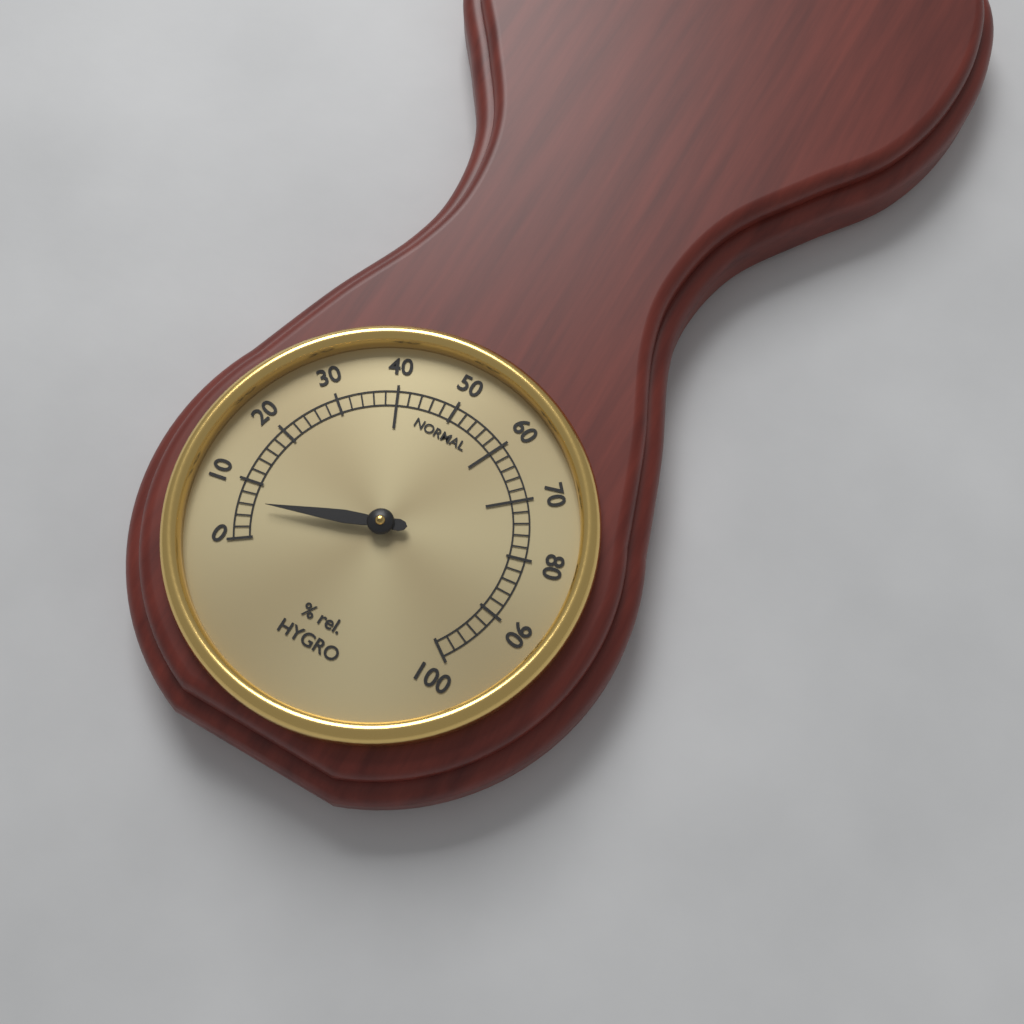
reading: 6 % rel.
